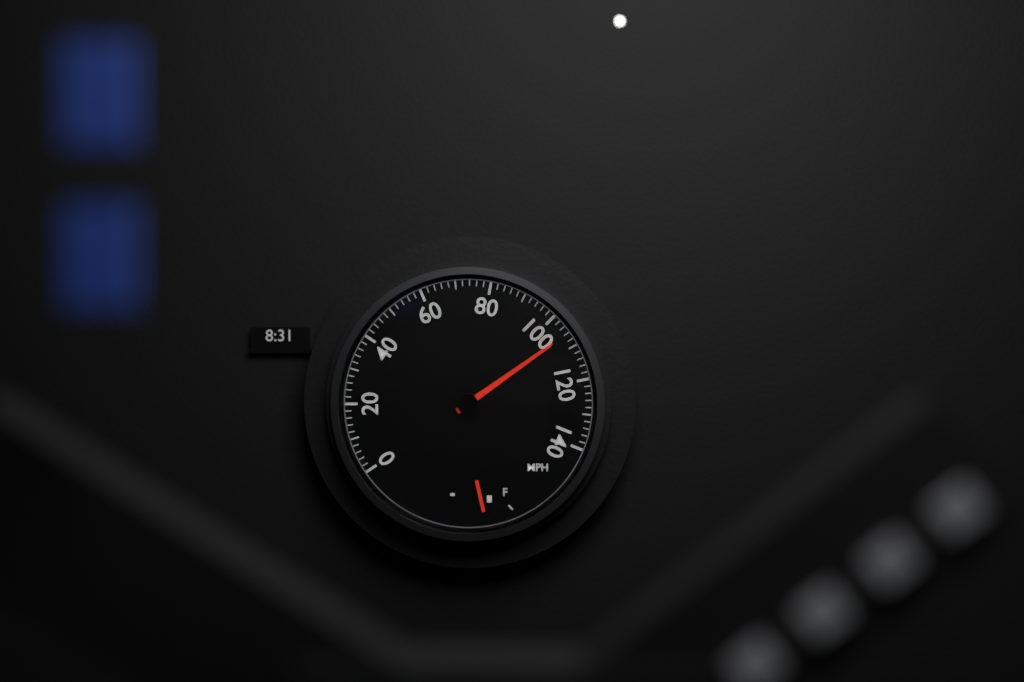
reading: 106 mph
